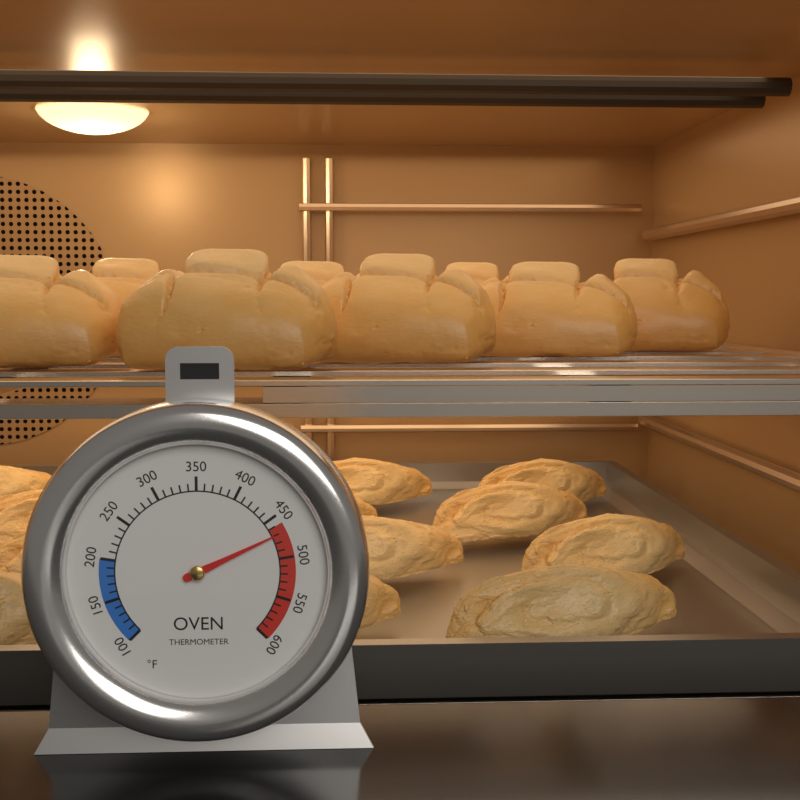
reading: 470 °F
